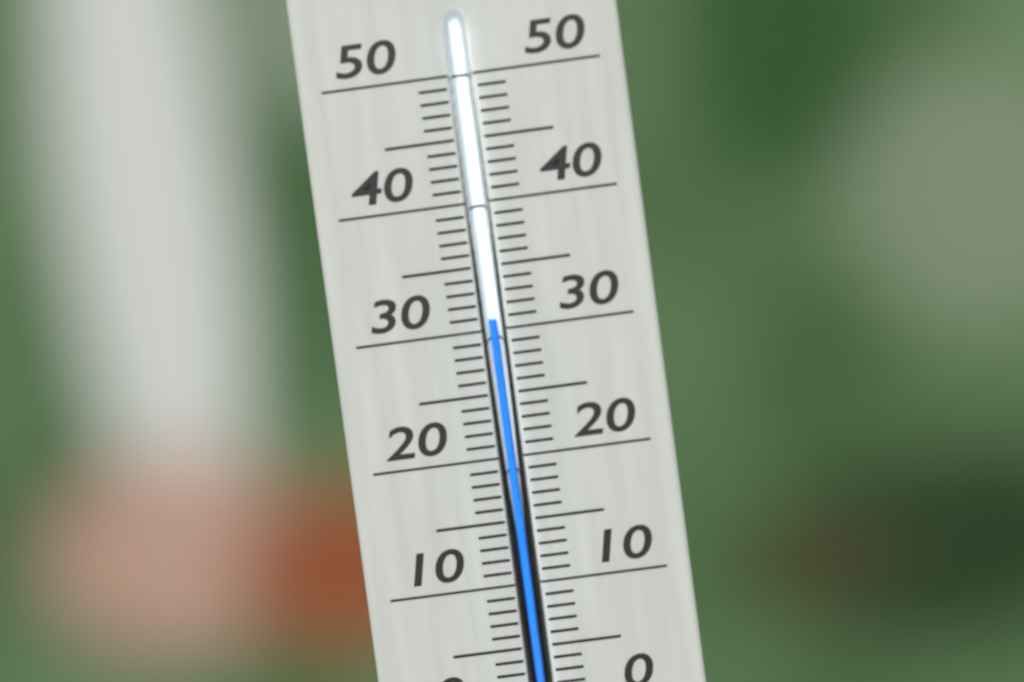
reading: 31 °C
